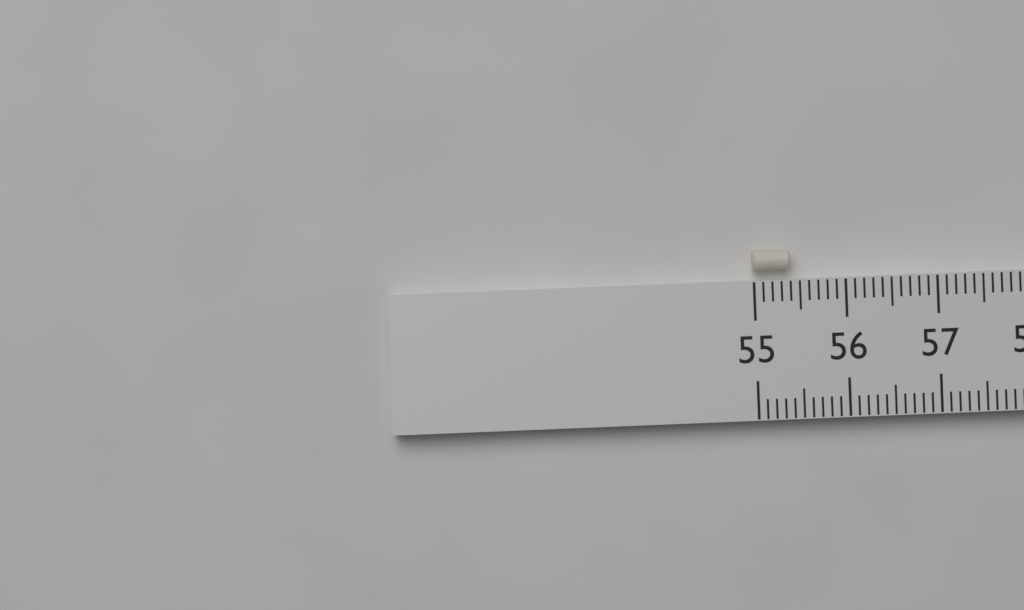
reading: 55.4 (no unit)
